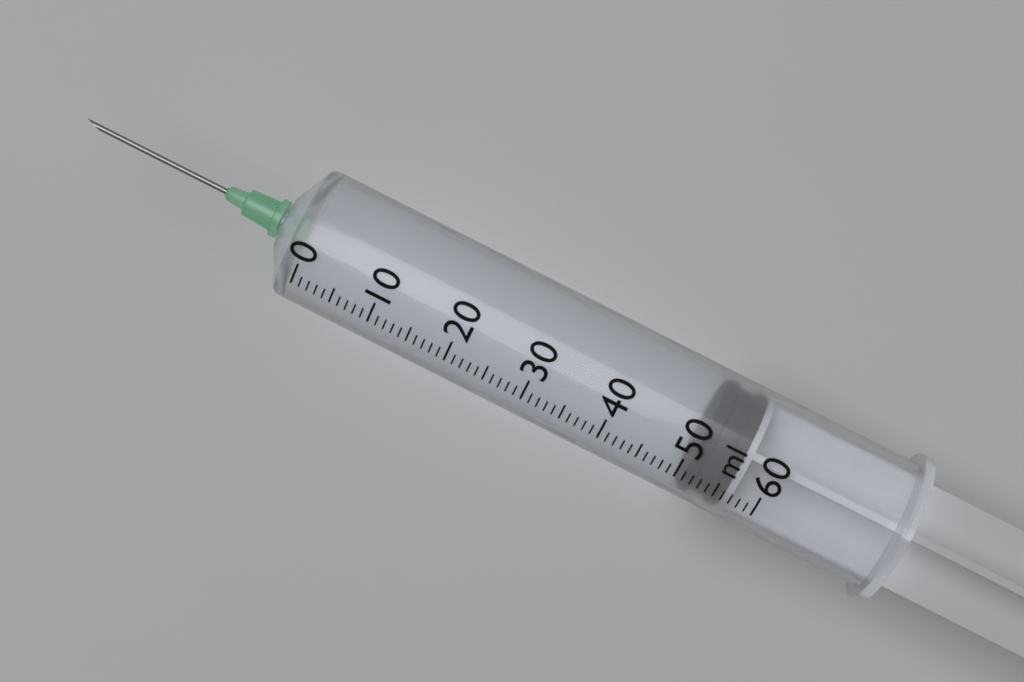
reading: 51 ml
